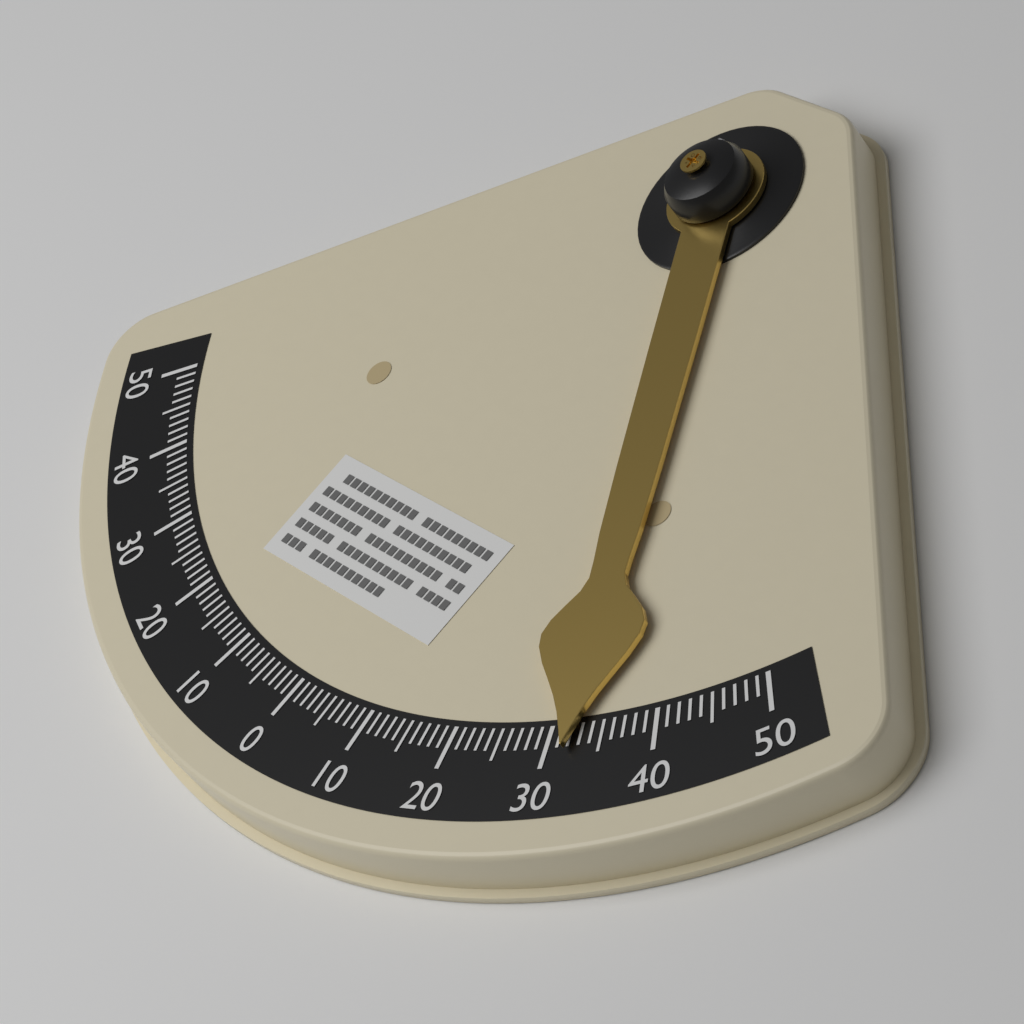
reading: 32 °
